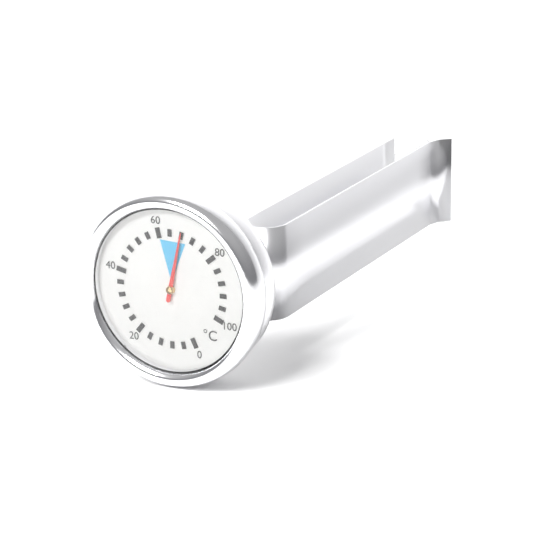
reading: 68 °C
